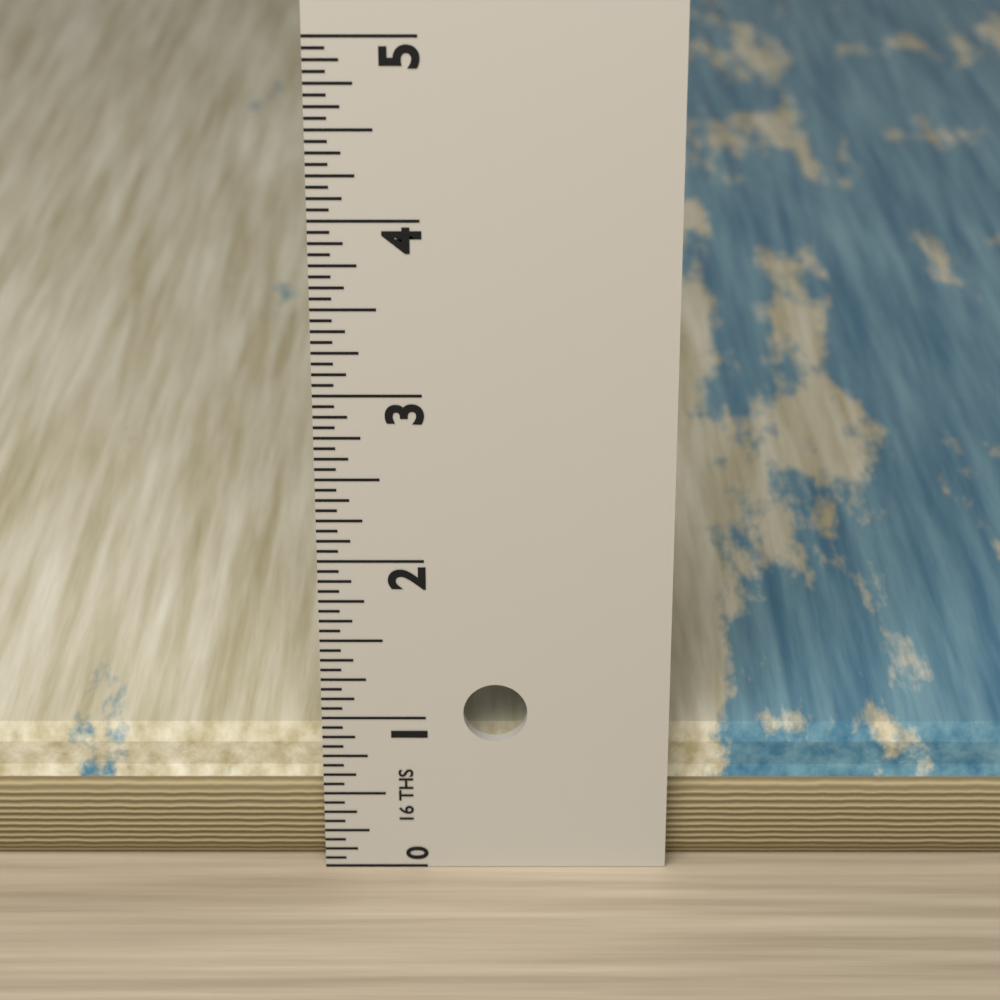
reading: 0.8125 in
